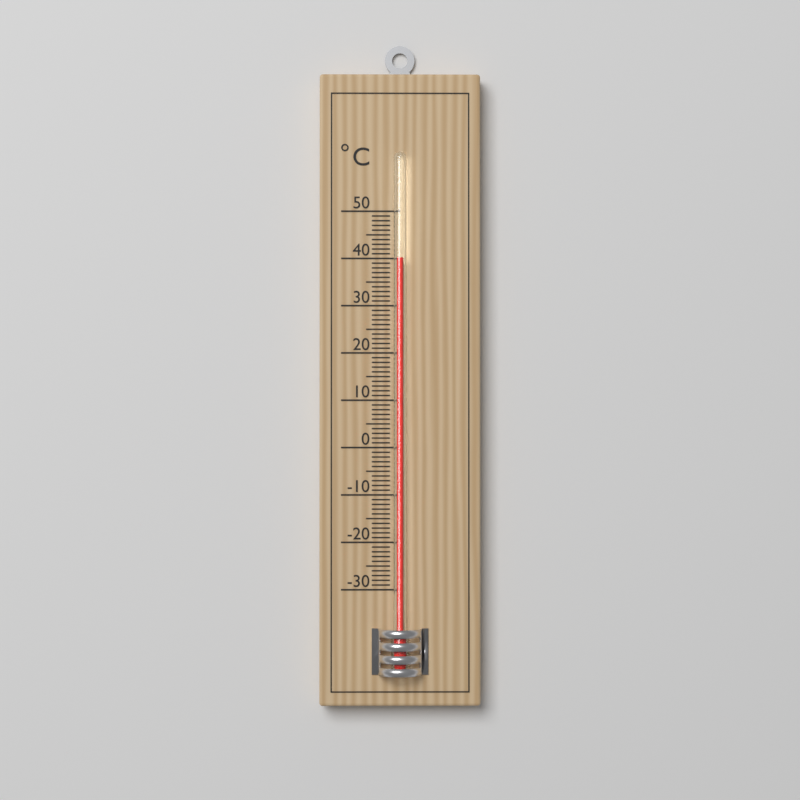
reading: 40 °C
